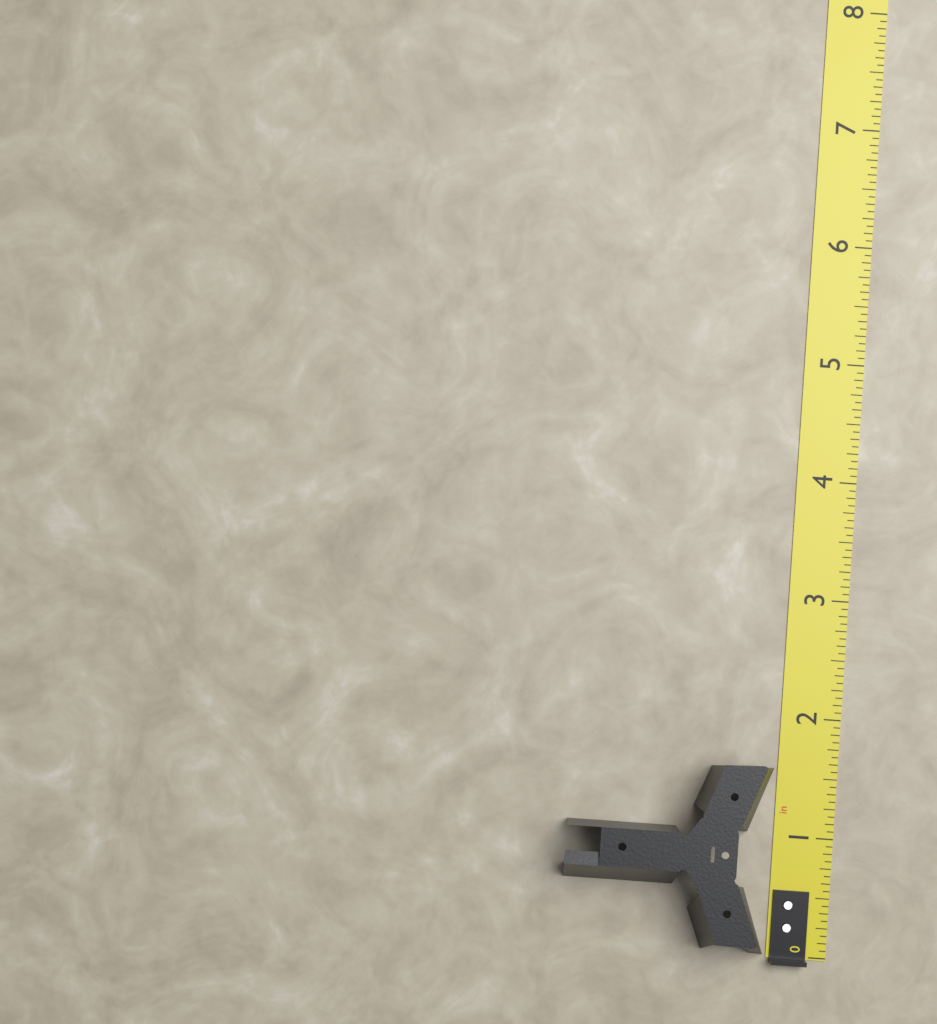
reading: 1.6250 in
